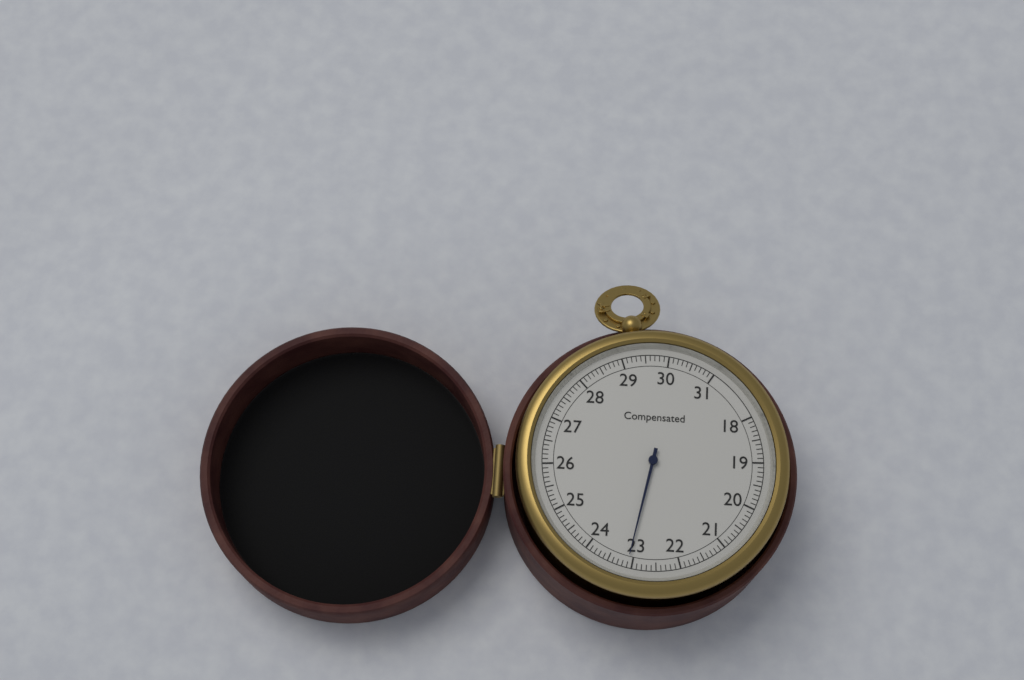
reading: 23.1 (no unit)
